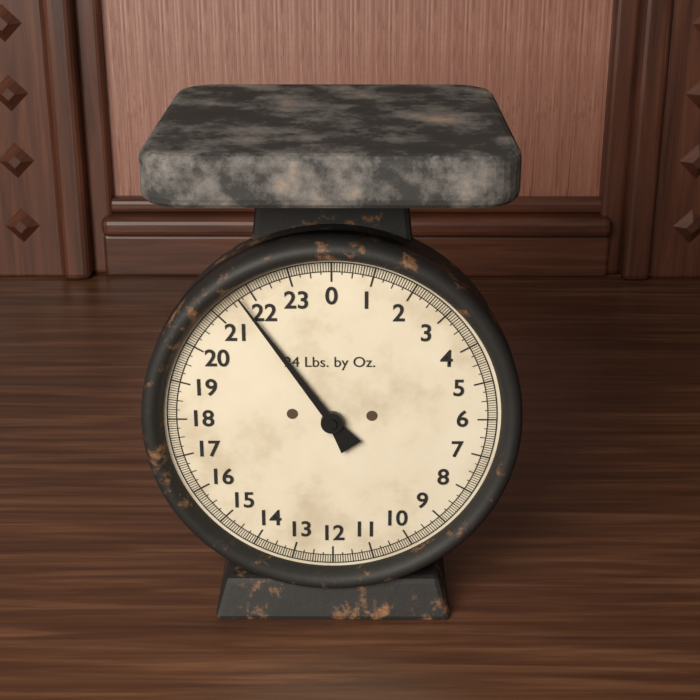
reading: 21.6875 lb
